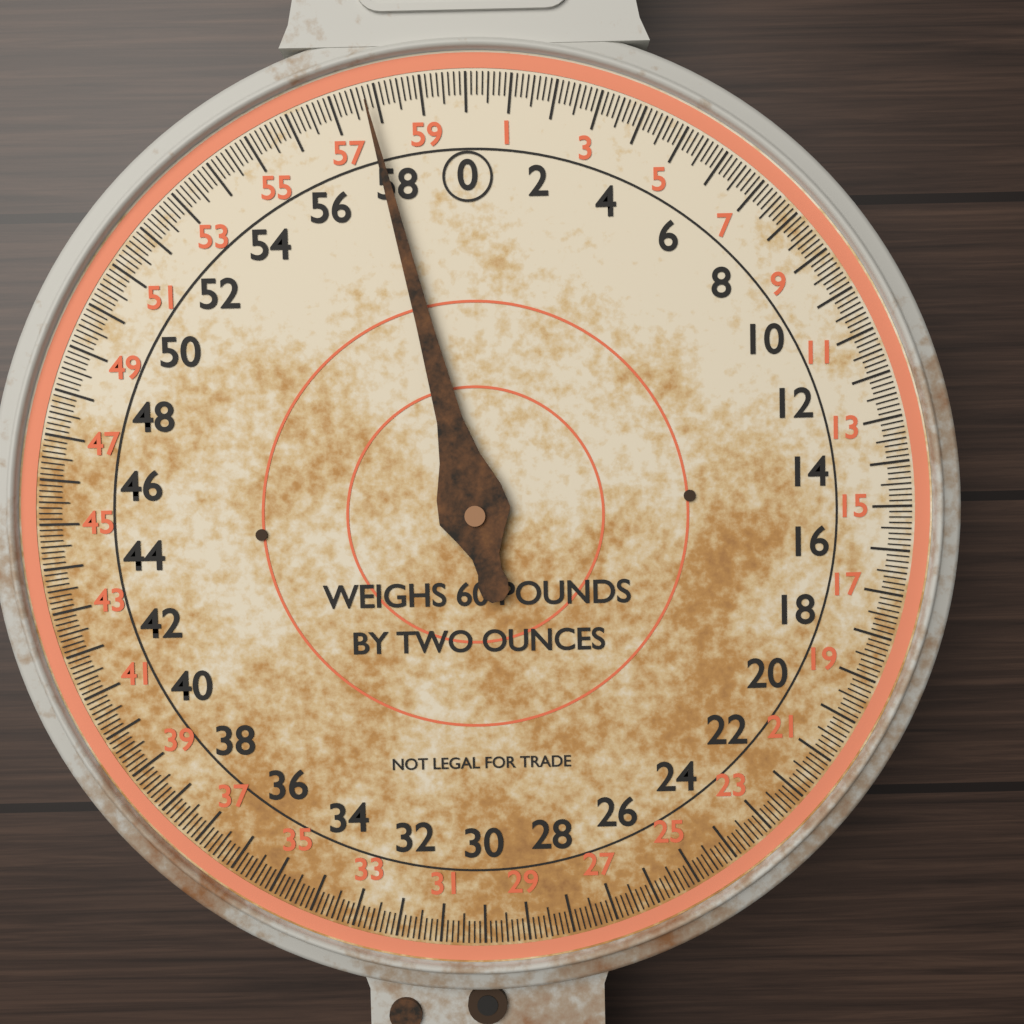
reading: 57.750 lb
